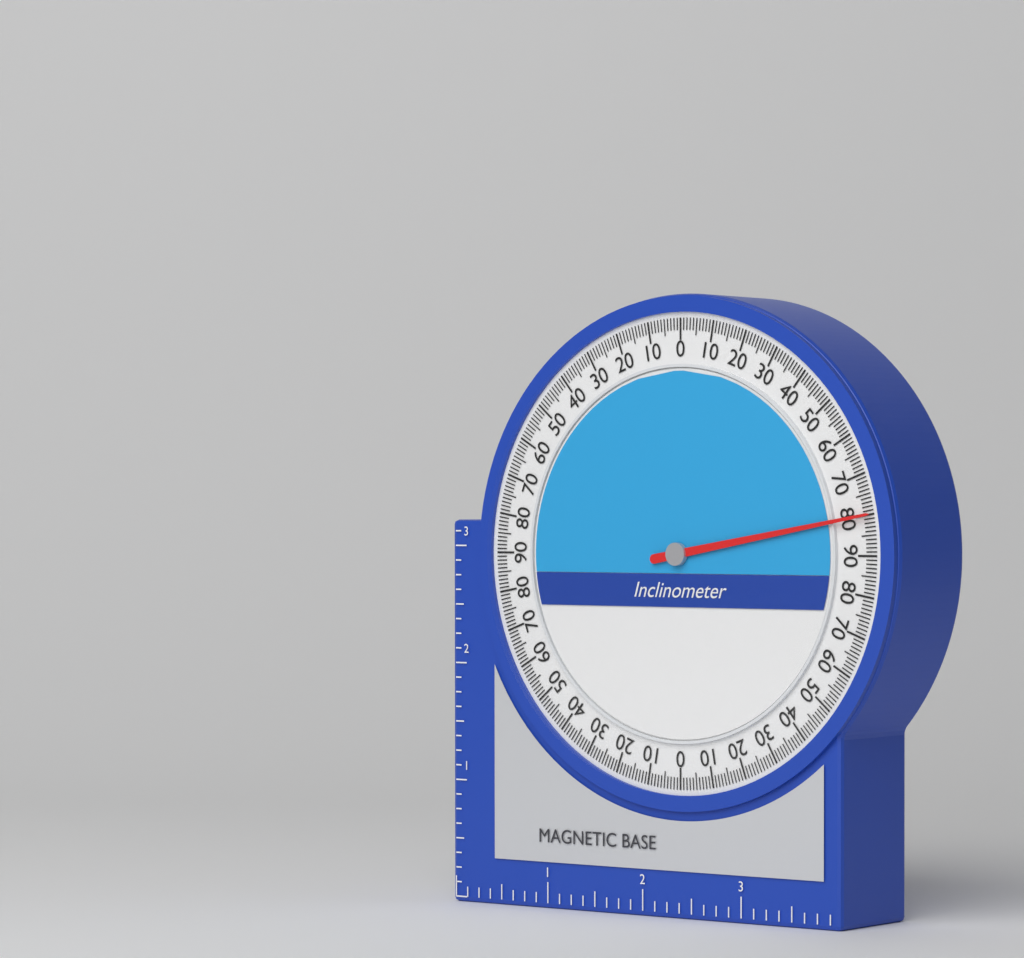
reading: 80 (no unit)
